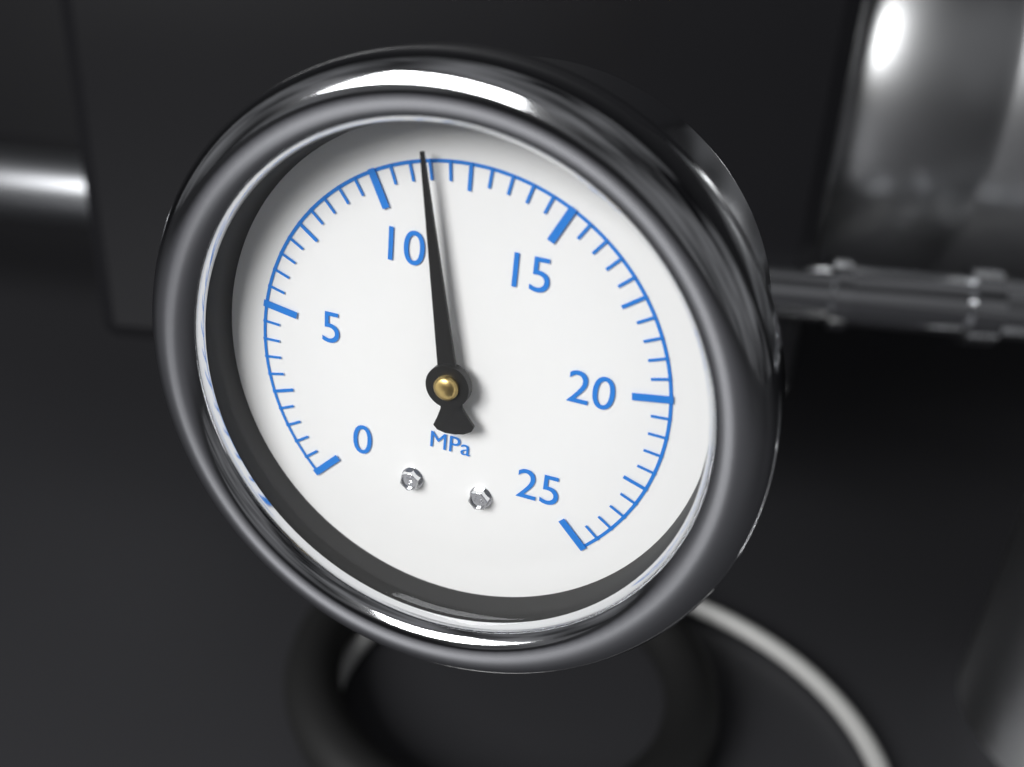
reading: 11.5 MPa
